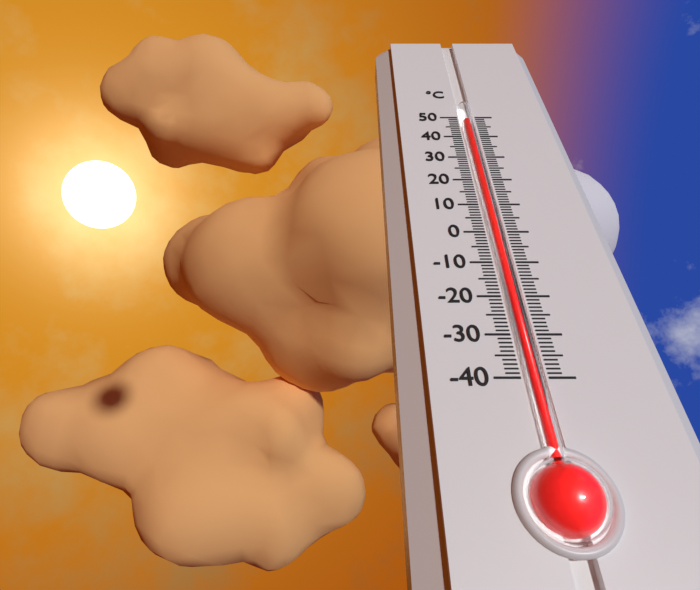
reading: 48 °C
